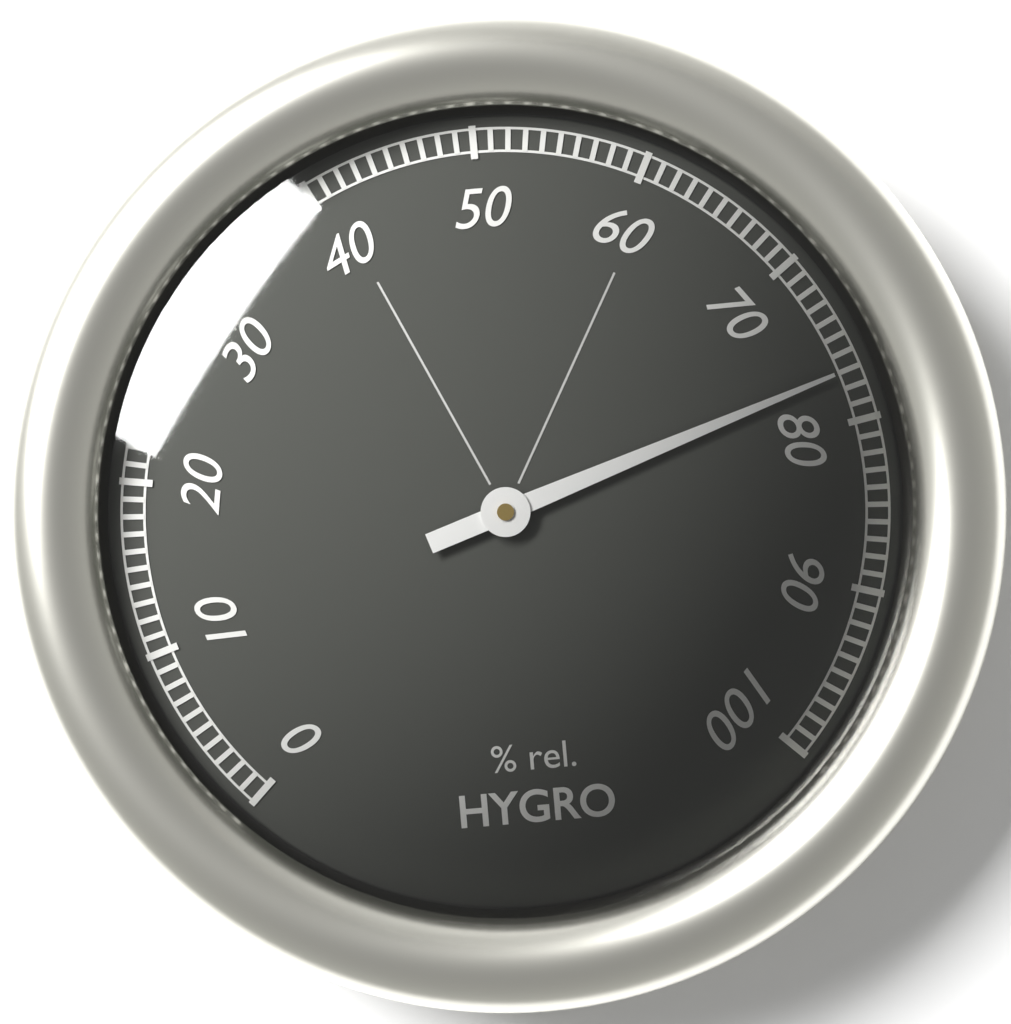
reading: 77 %
